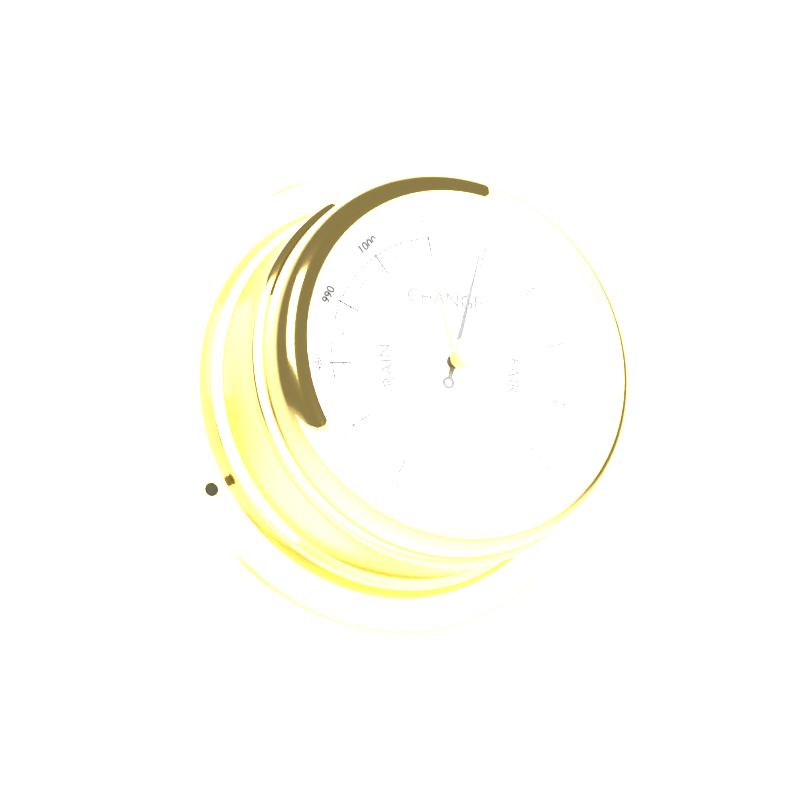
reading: 1019 mbar
